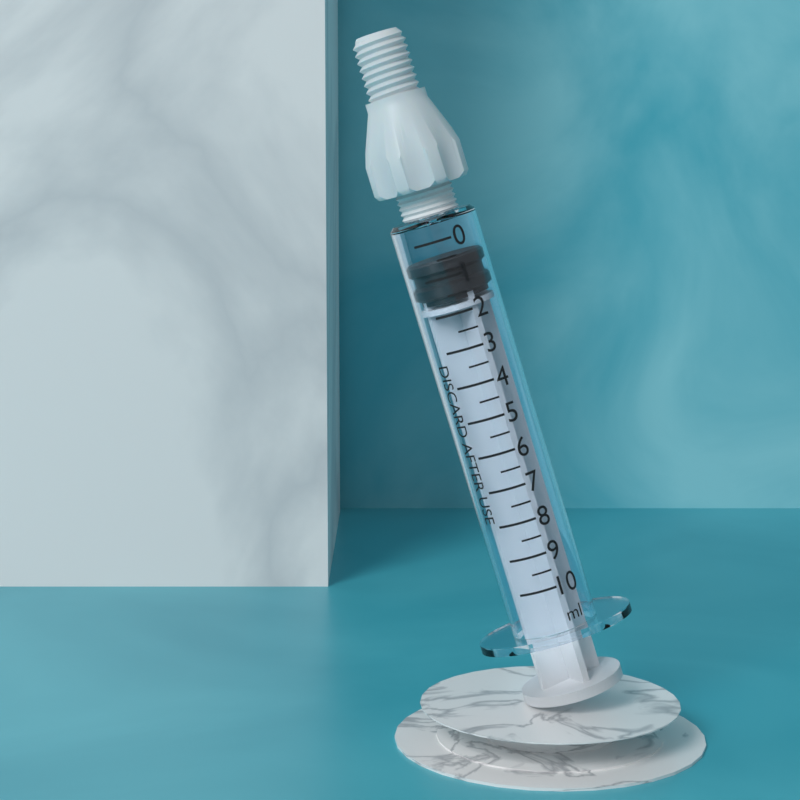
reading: 0.5 ml
